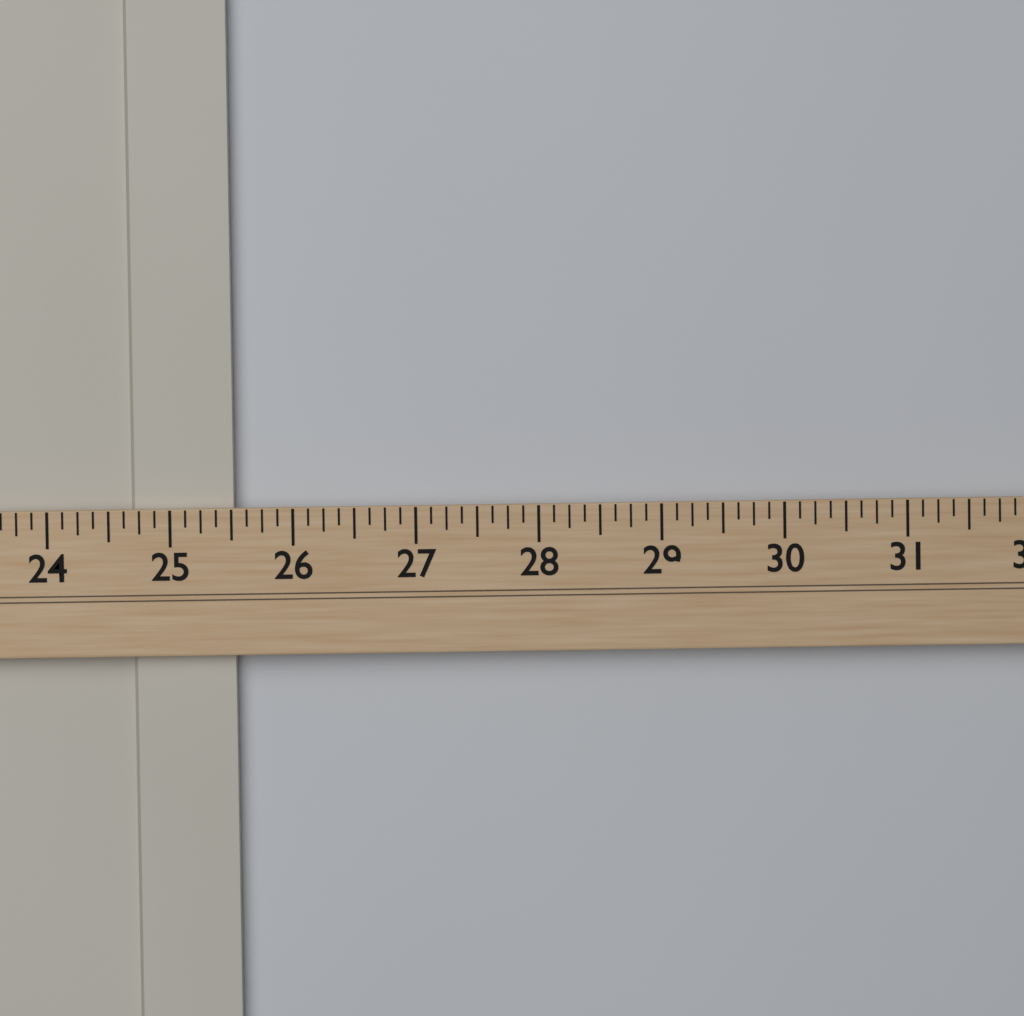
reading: 25.500 (no unit)
